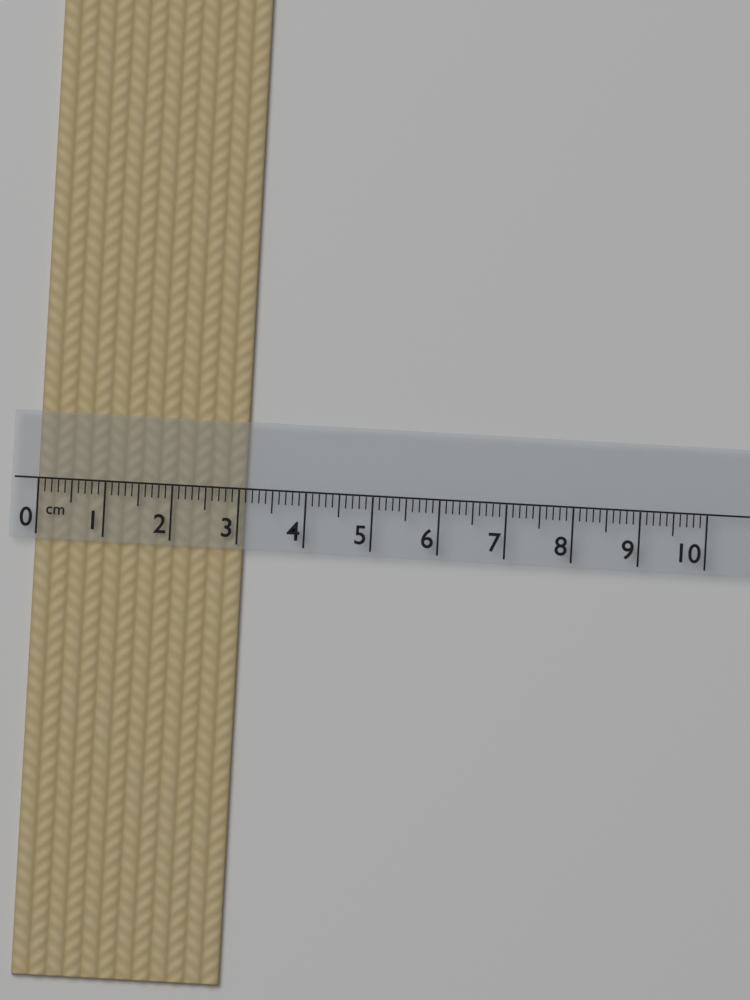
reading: 3.1 cm
